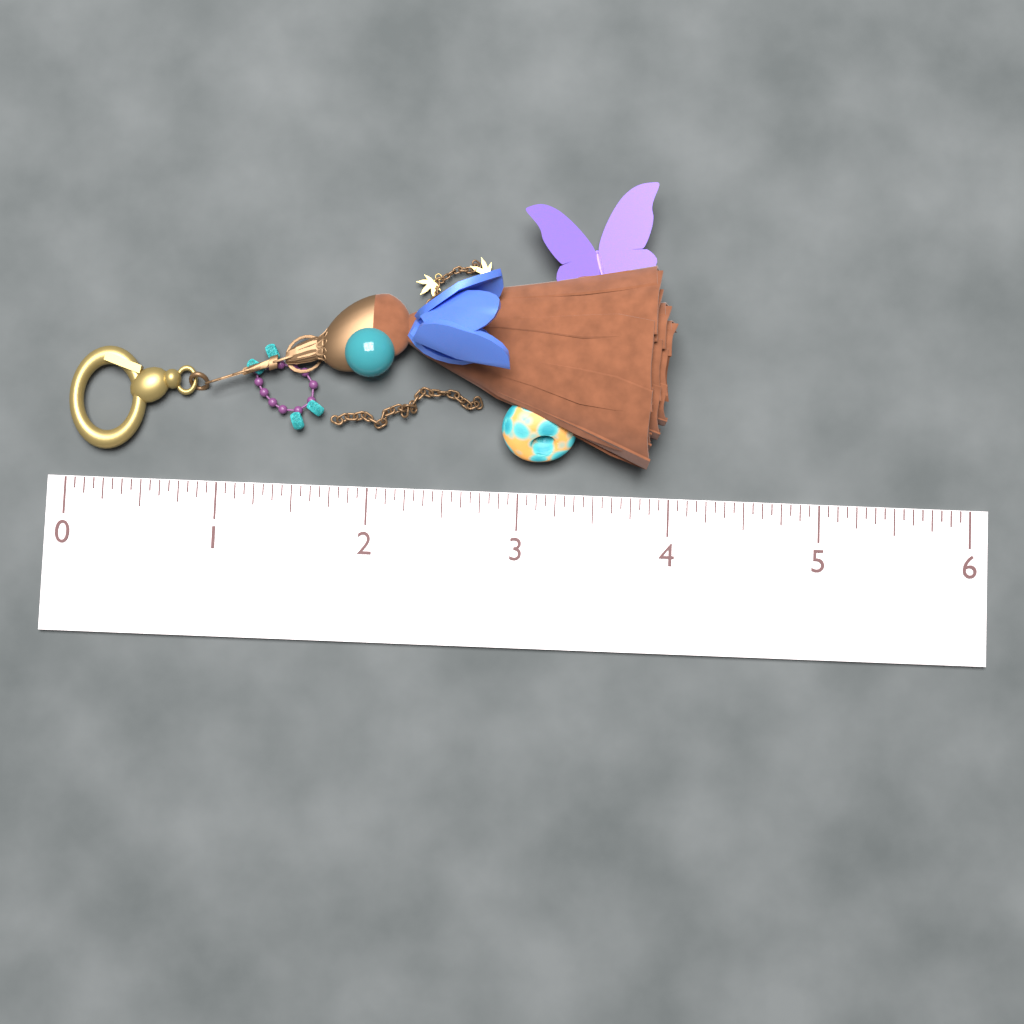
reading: 4.0000 (no unit)
